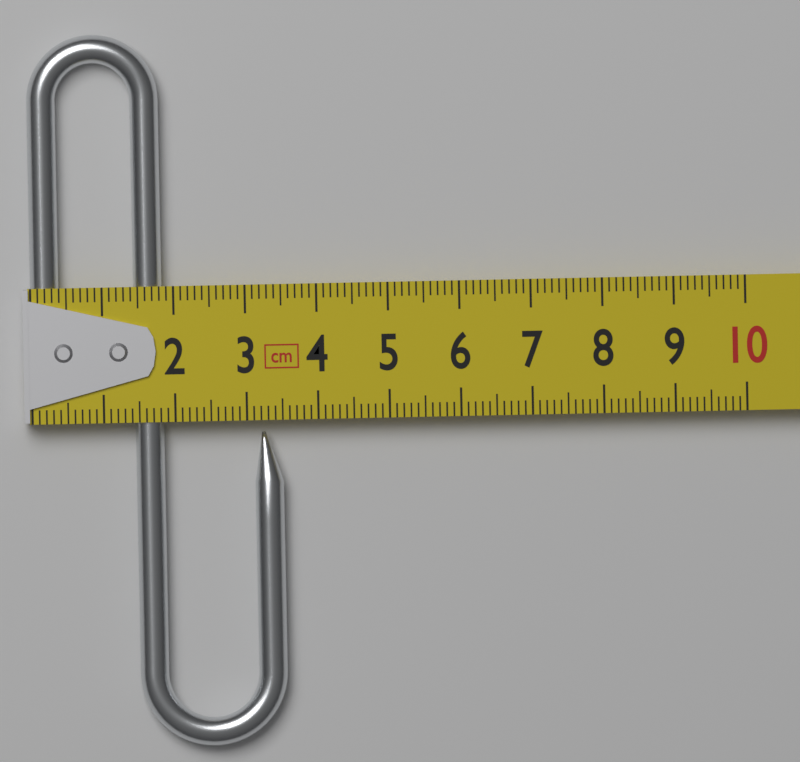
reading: 3.5 cm
